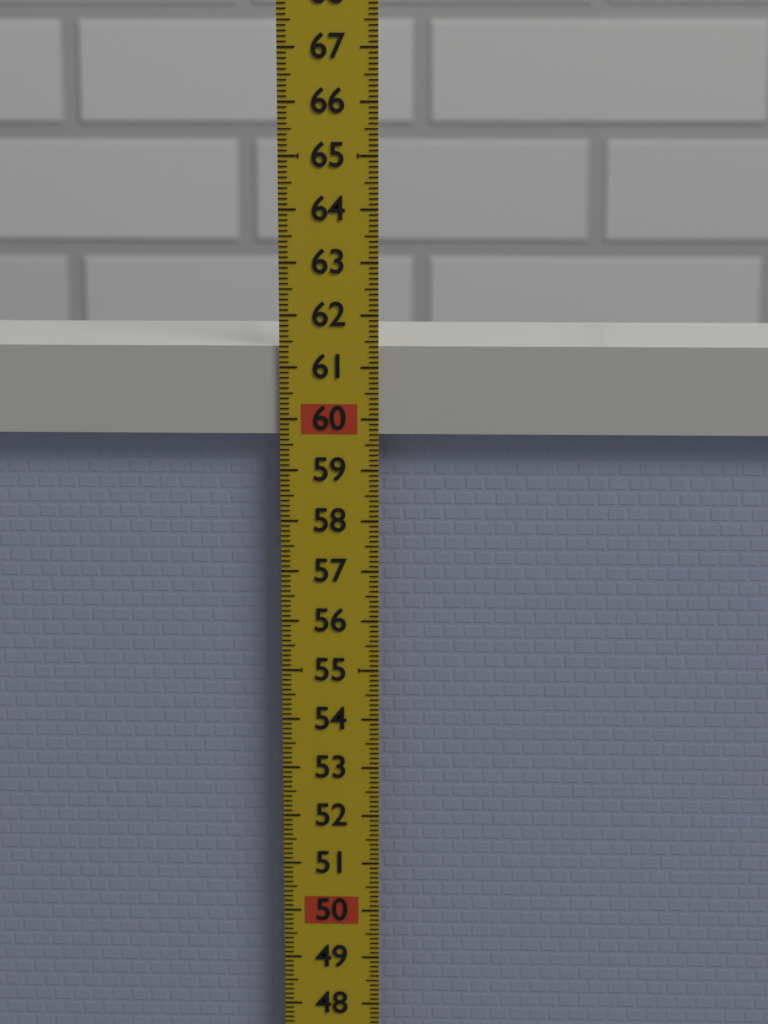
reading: 61.4 (no unit)
